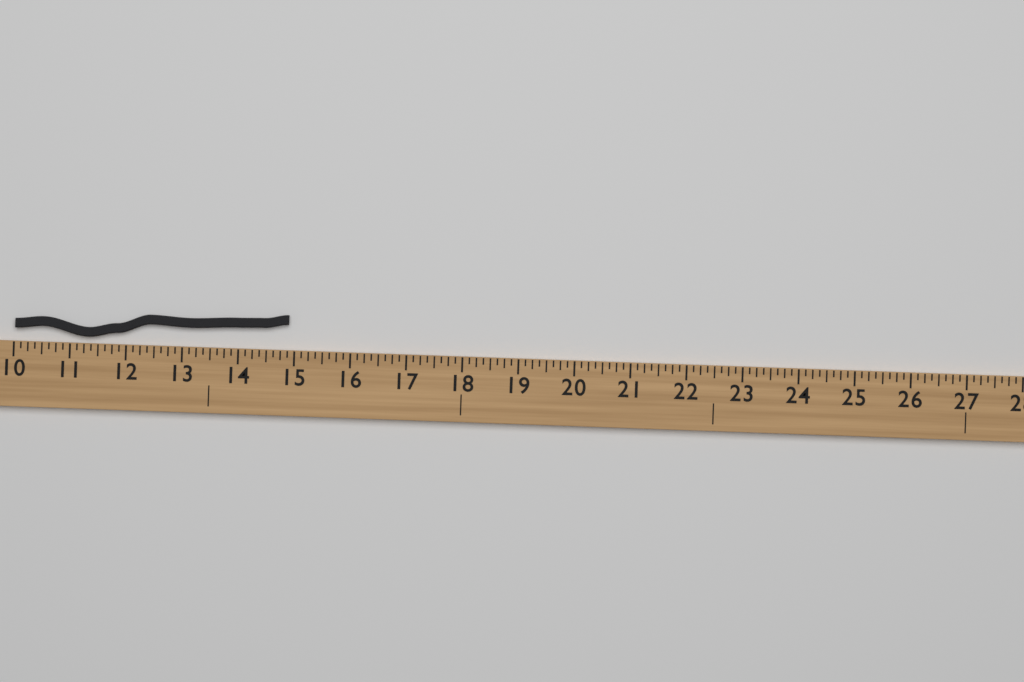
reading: 14.875 (no unit)
